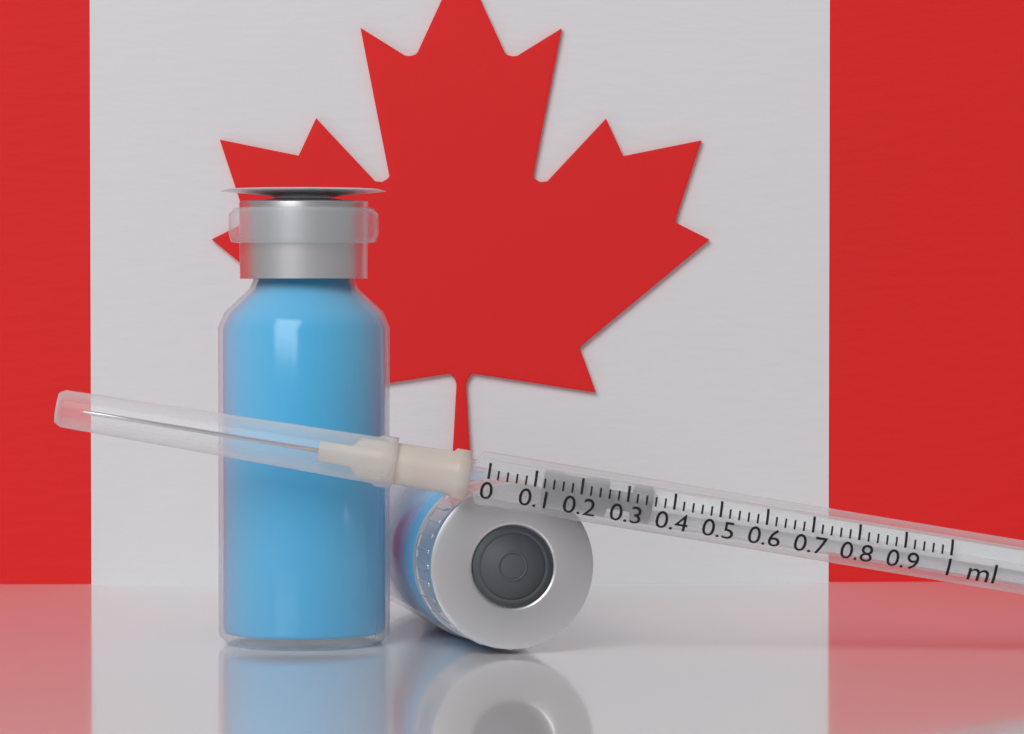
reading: 0.12 ml
